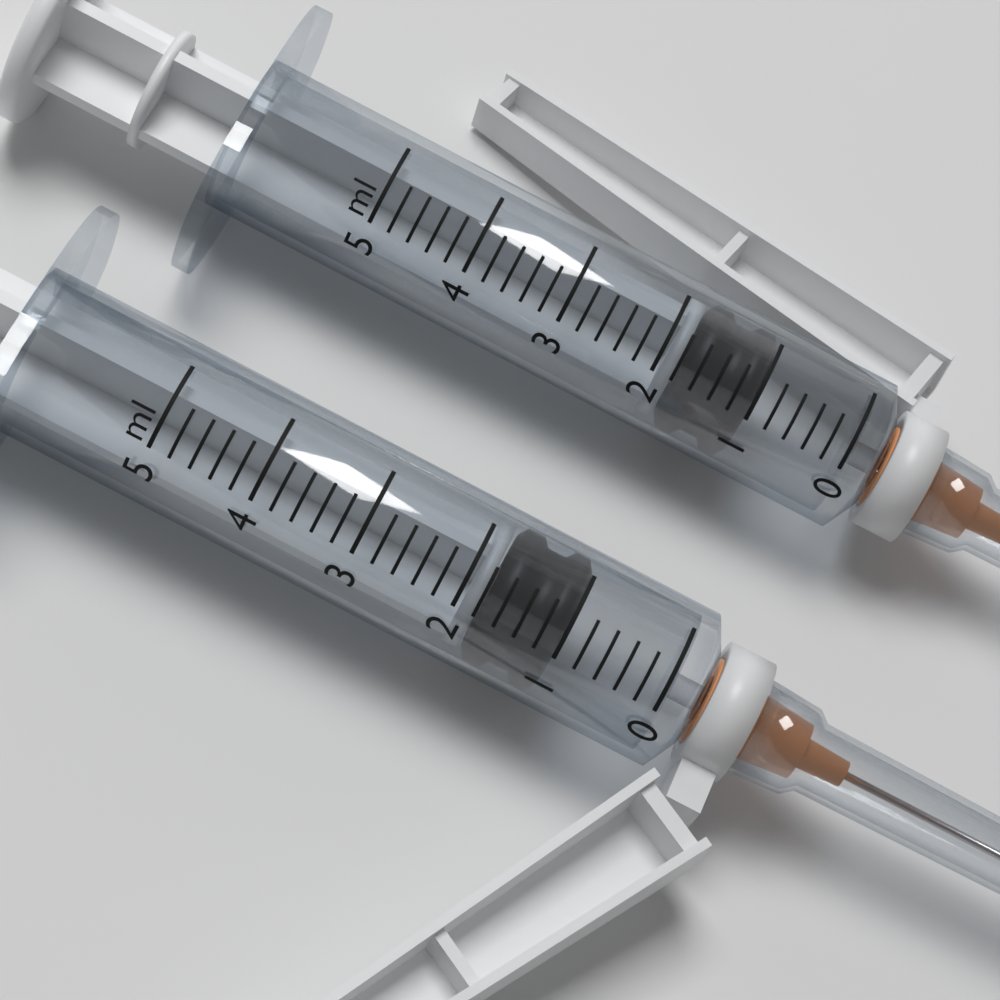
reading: 1.0 ml
